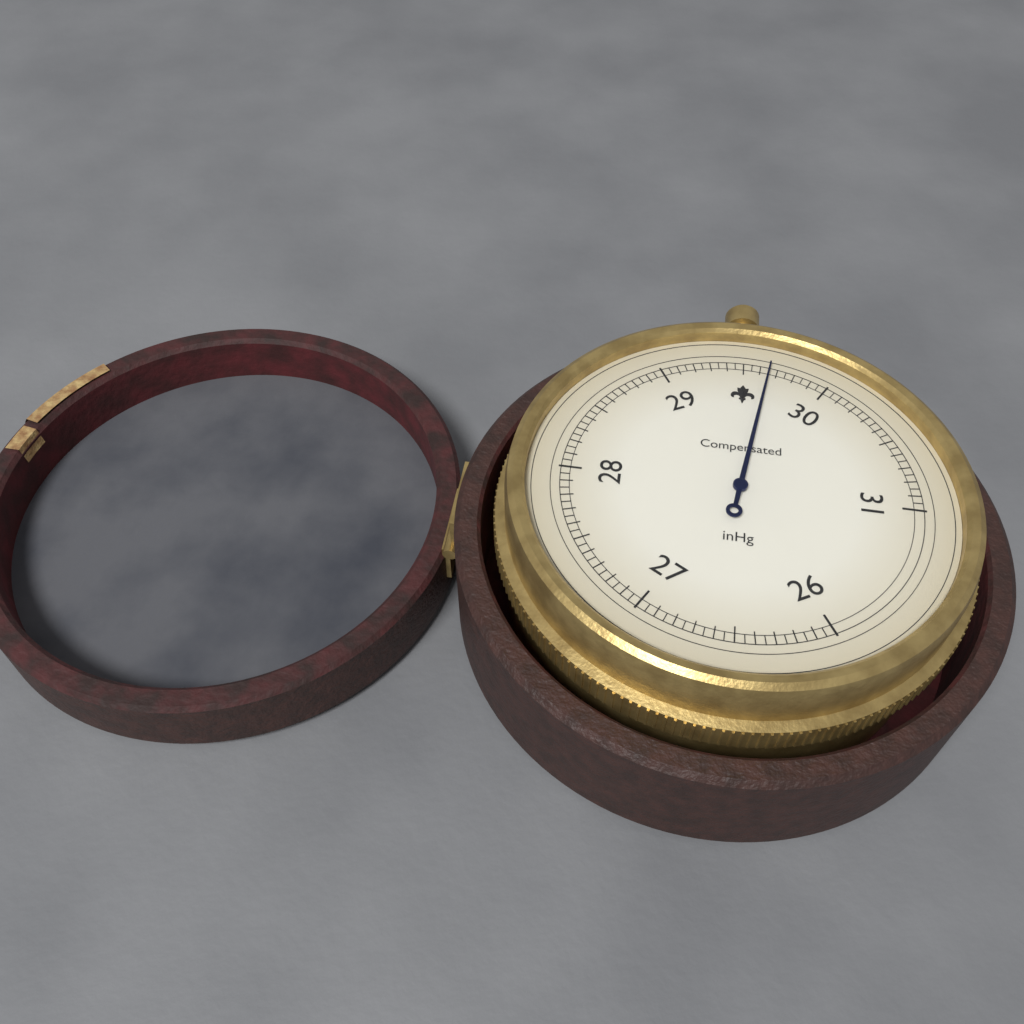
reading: 29.65 inHg
